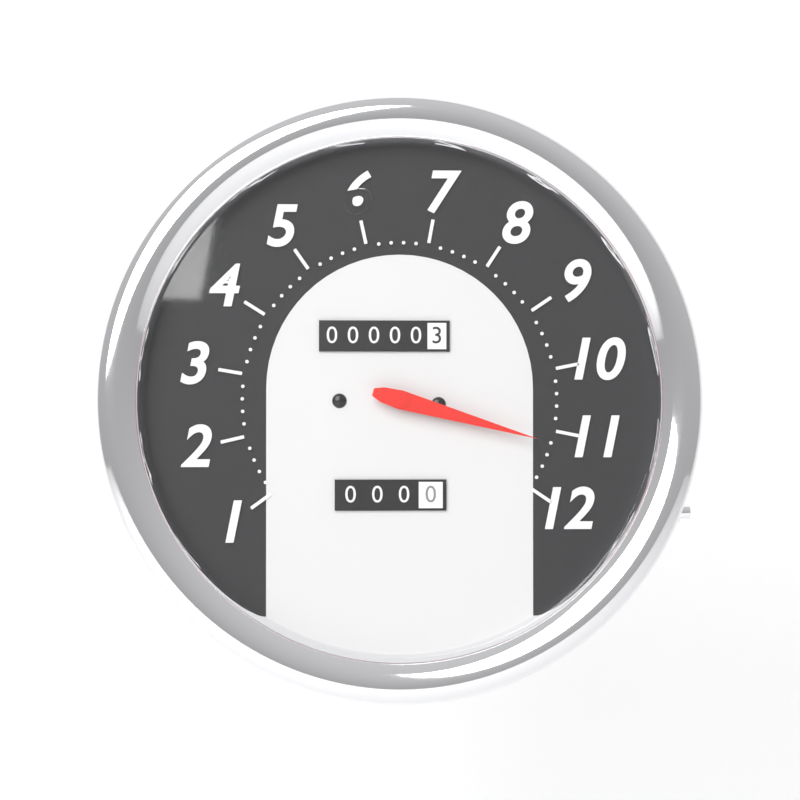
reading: 11.2 (no unit)
